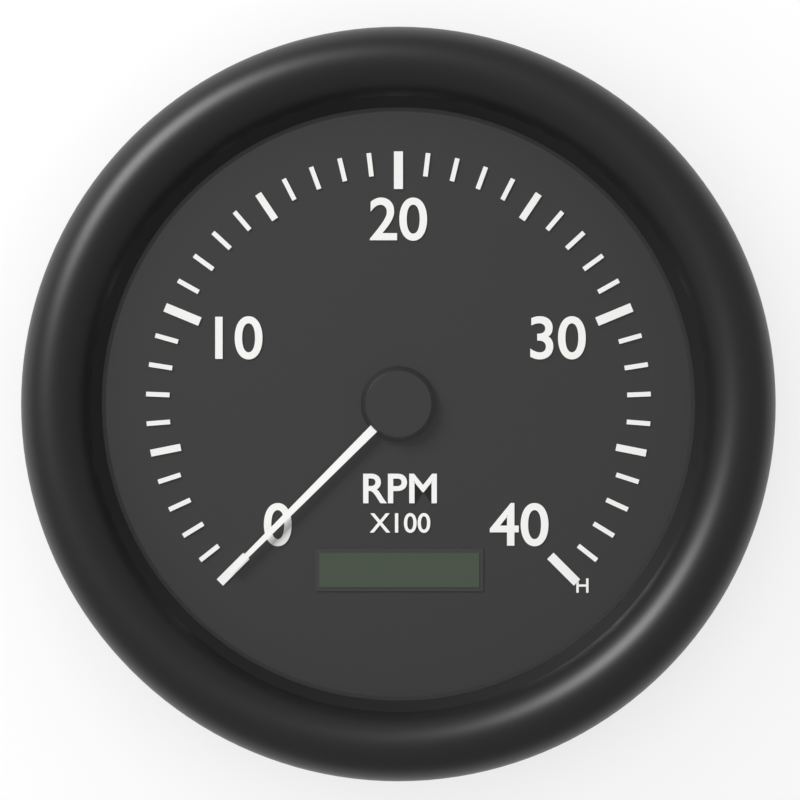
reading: 0 RPM
